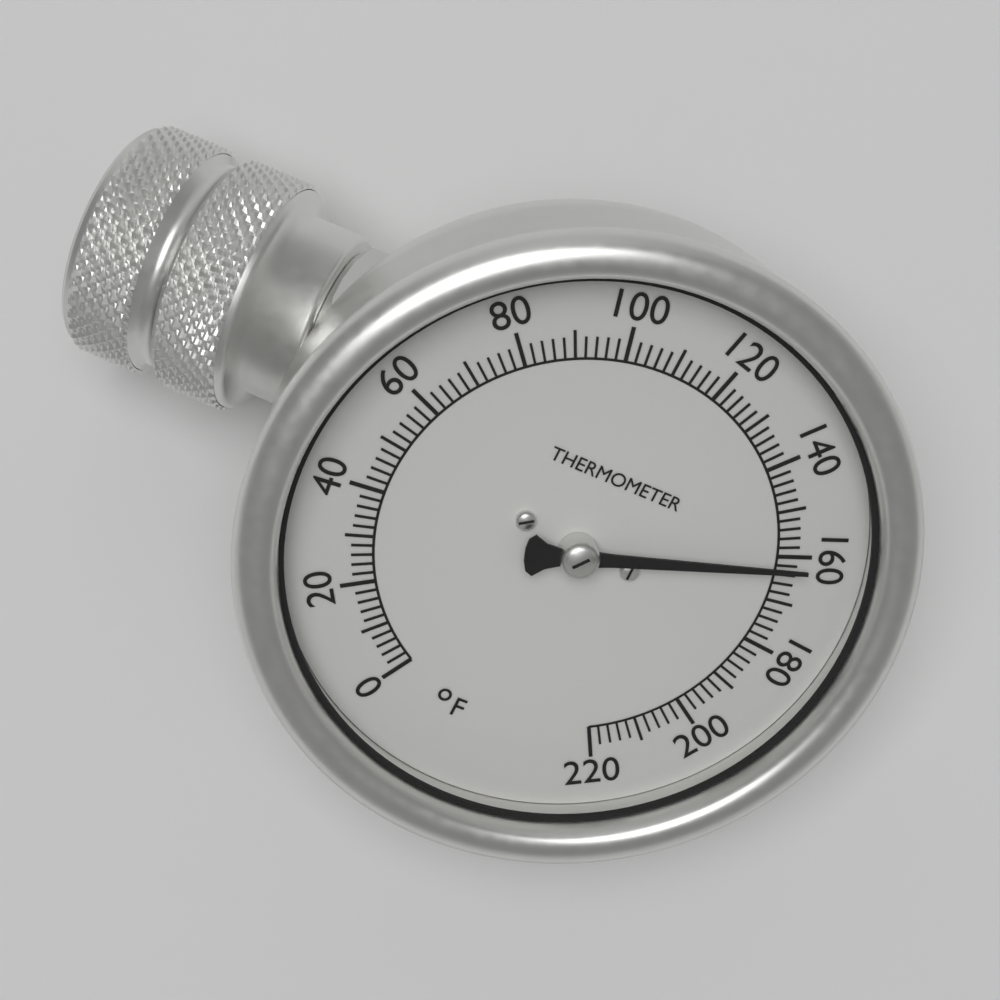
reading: 162 °F
